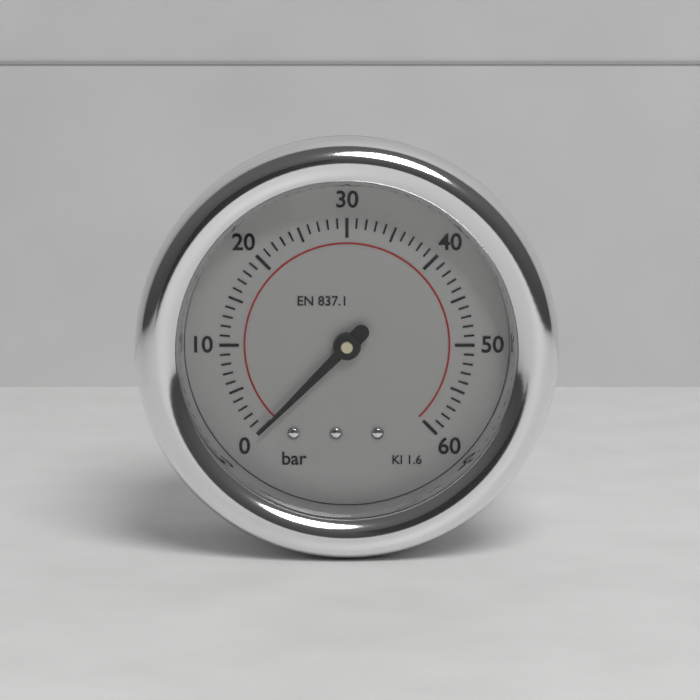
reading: 0 bar
